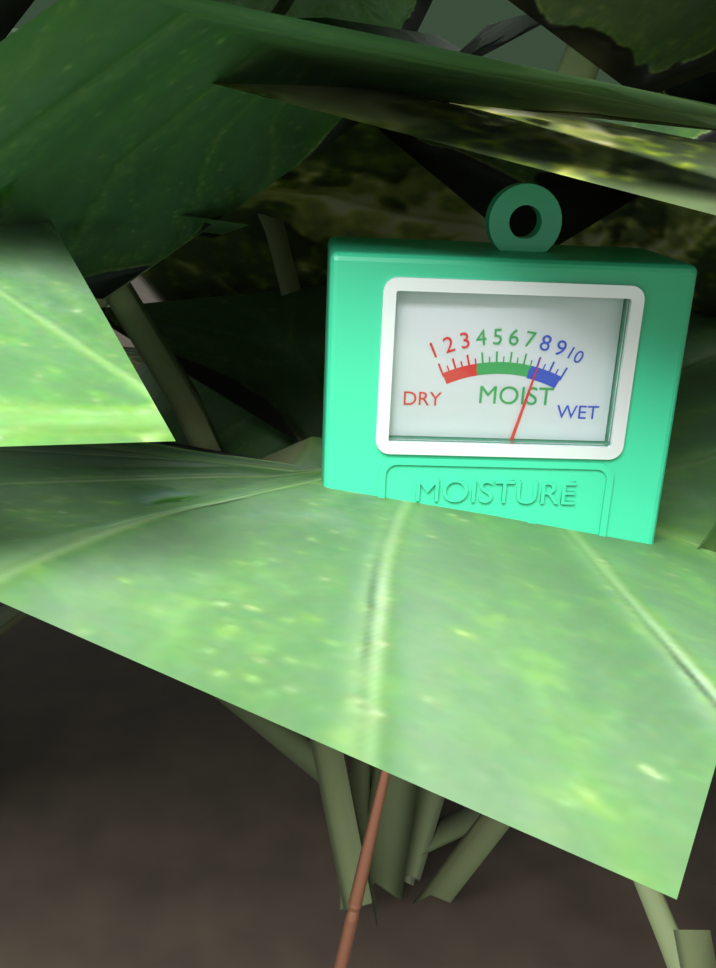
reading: 8.0 (no unit)
